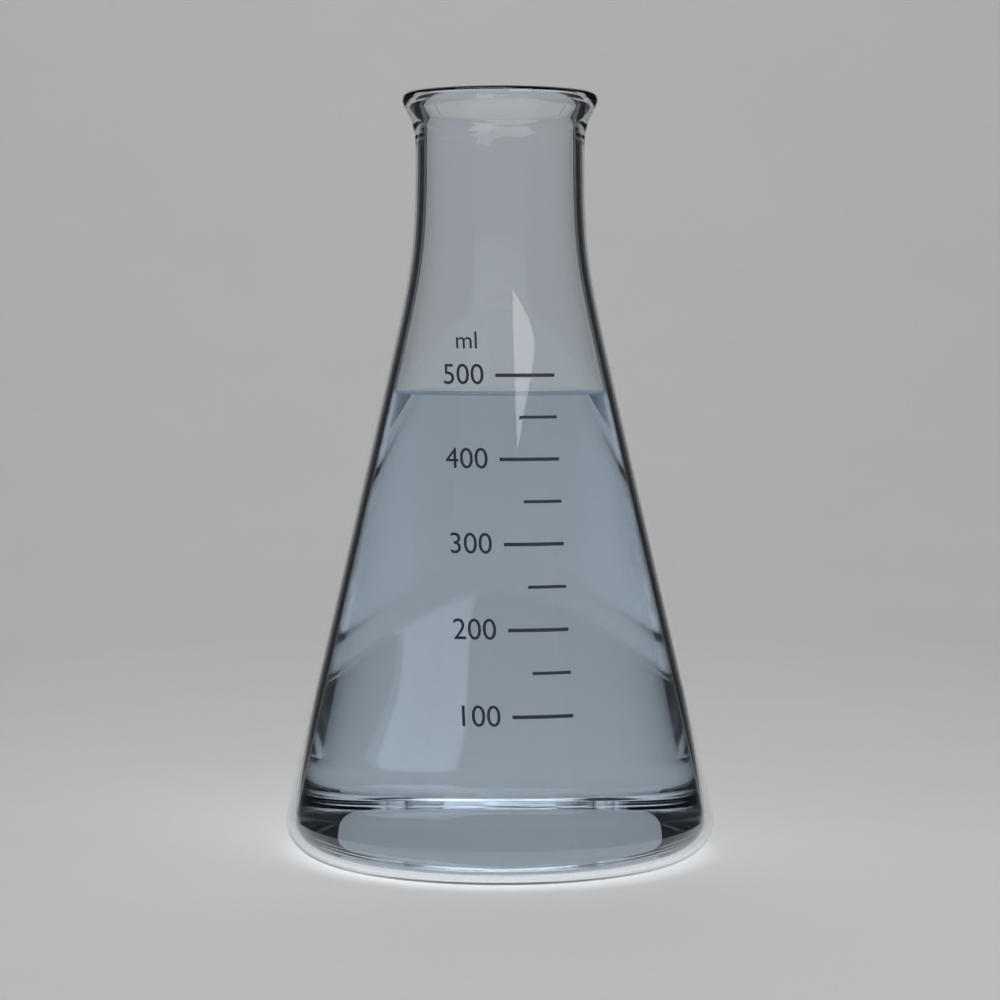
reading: 480 ml
